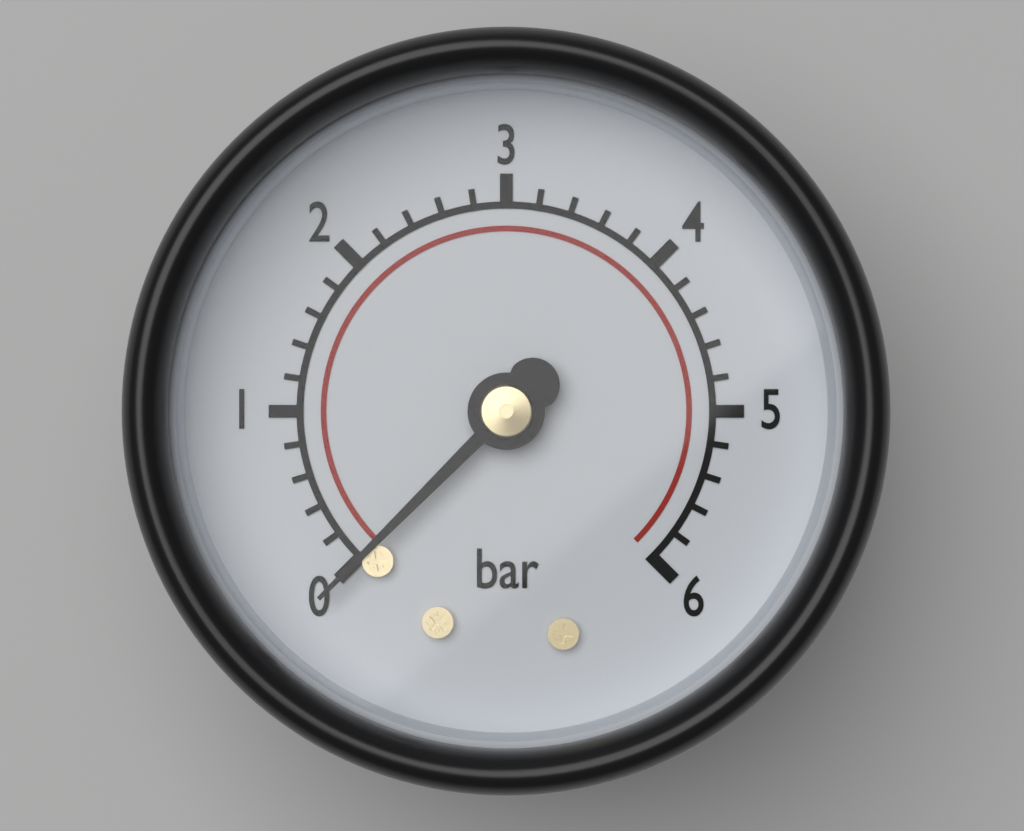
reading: 0.0 bar
